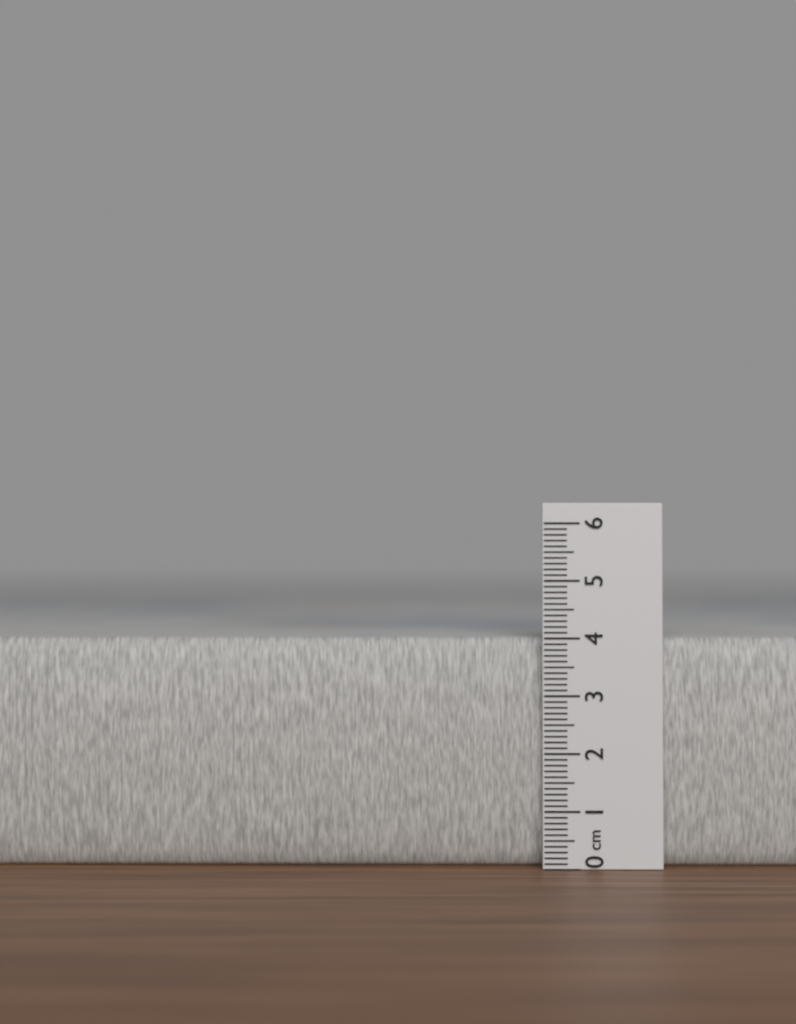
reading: 4.0 cm
